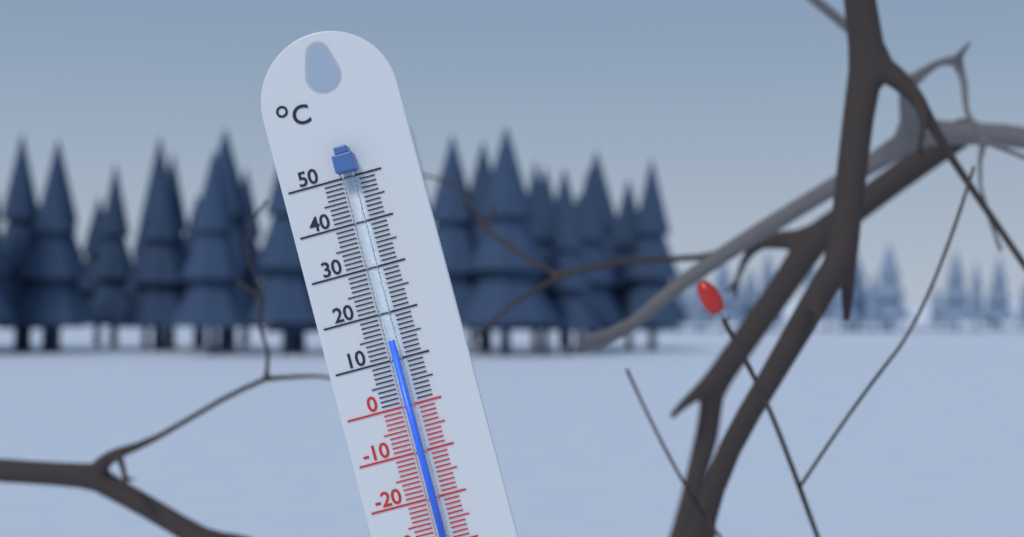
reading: 14 °C
